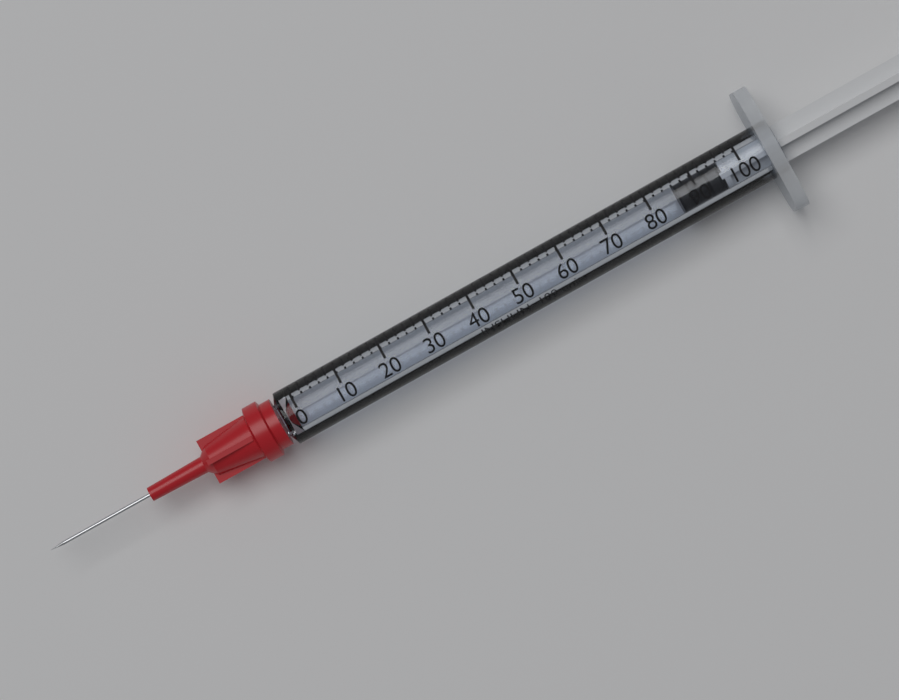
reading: 86 units
